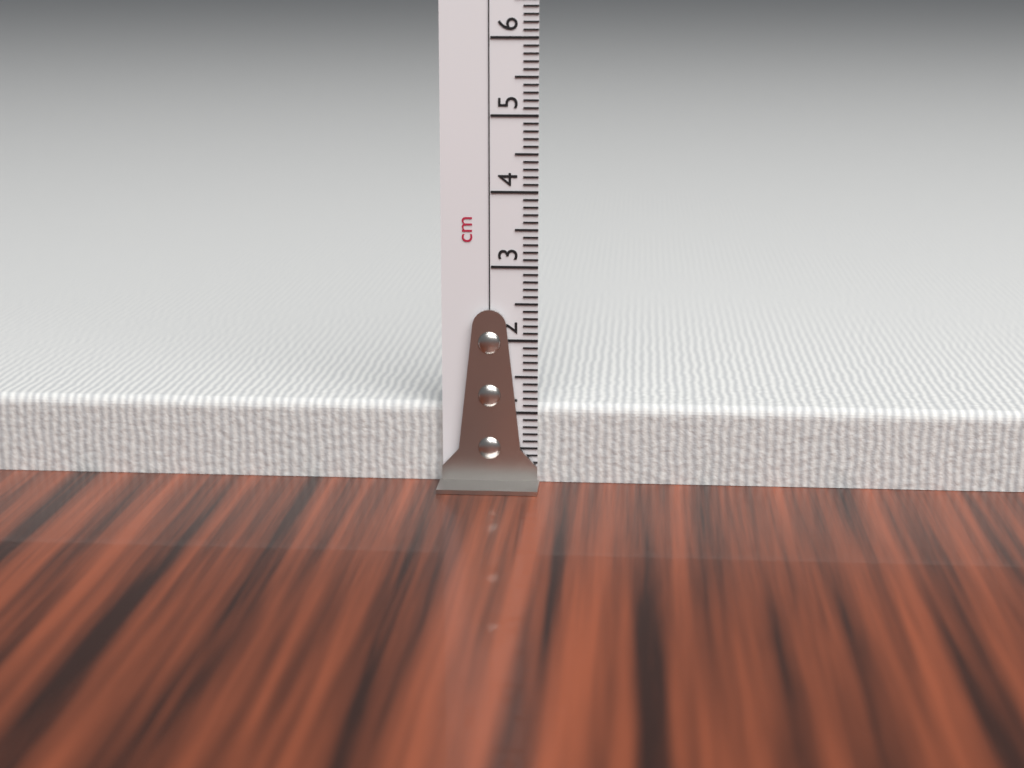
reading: 1.1 cm
